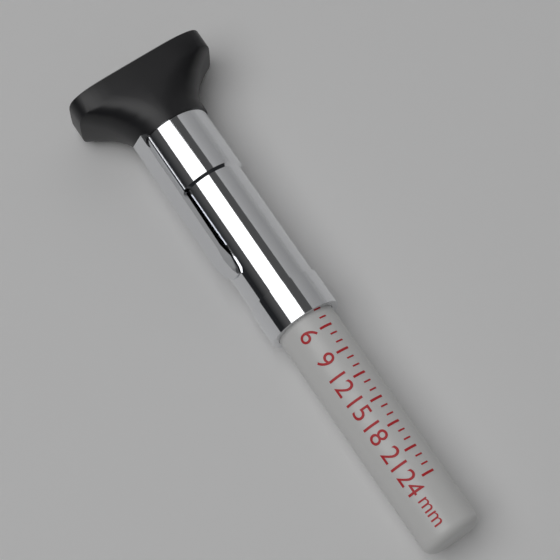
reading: 4 mm
